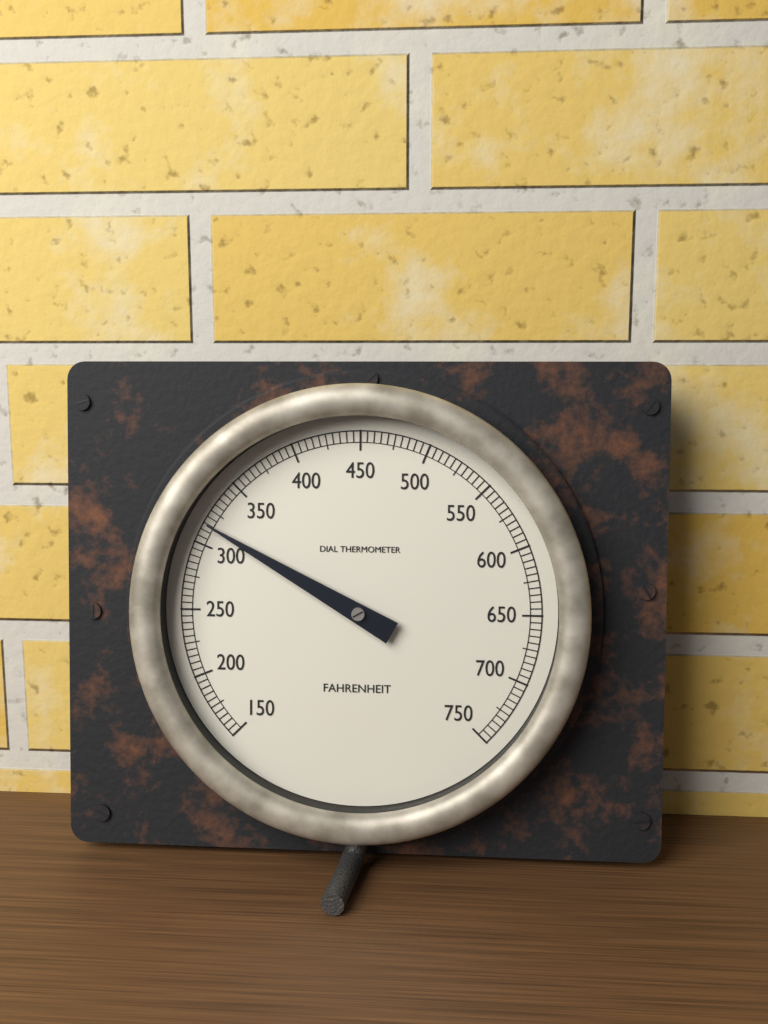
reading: 315 °F
